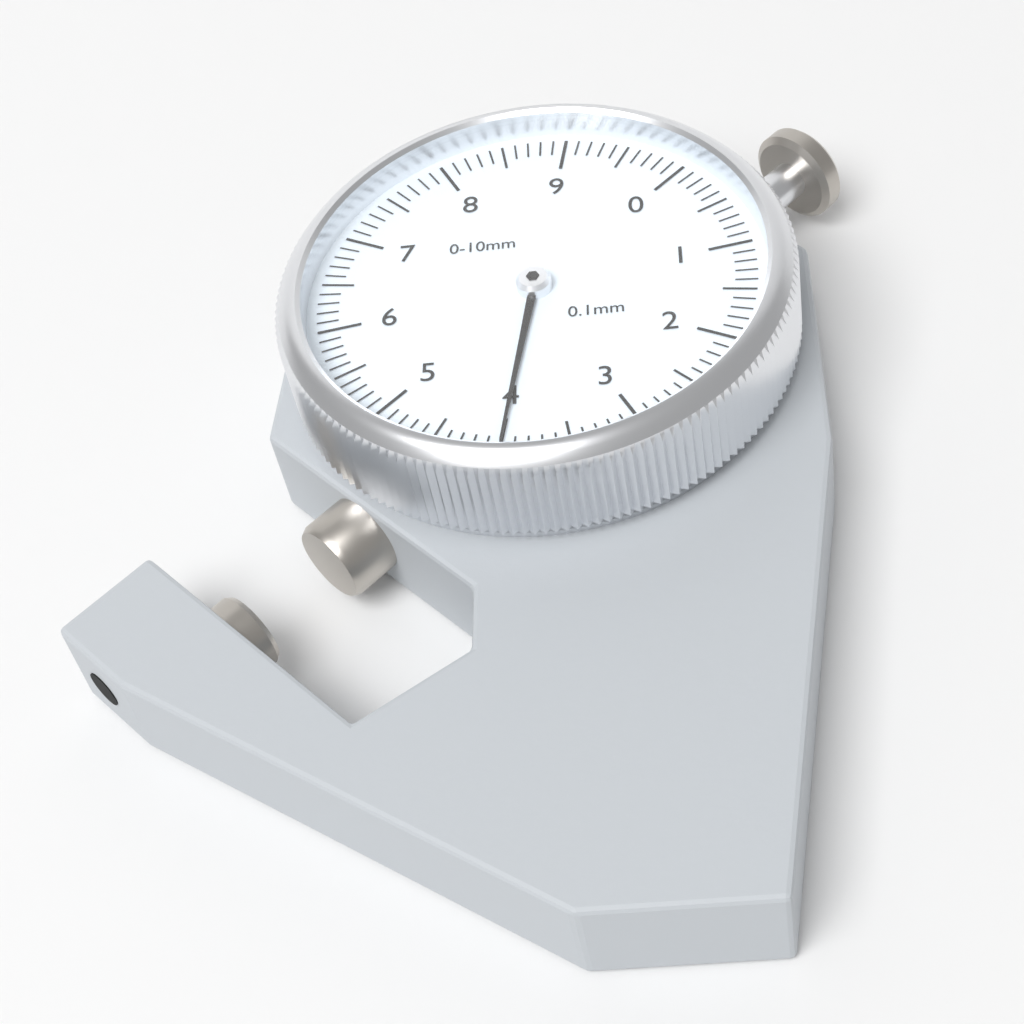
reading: 4.0 mm
